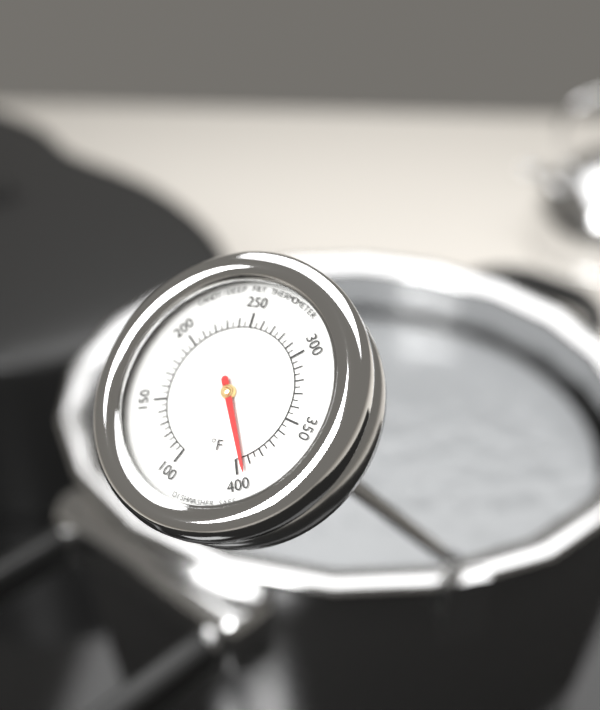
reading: 395 °F
